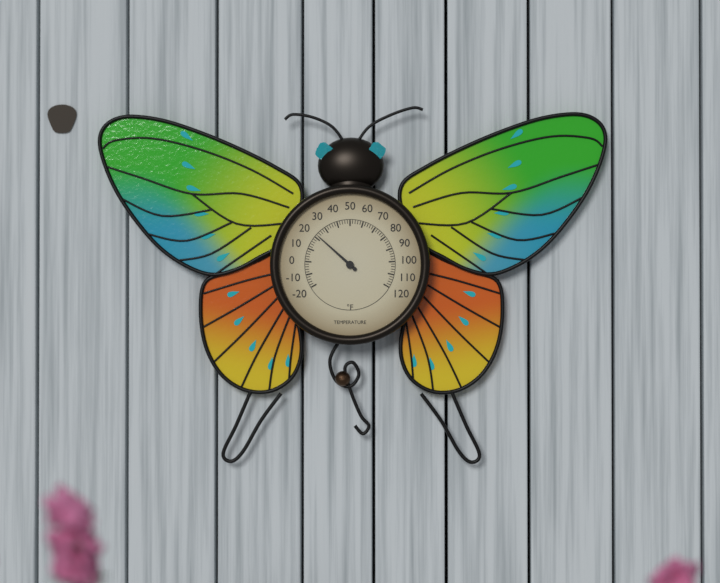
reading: 22 °F
